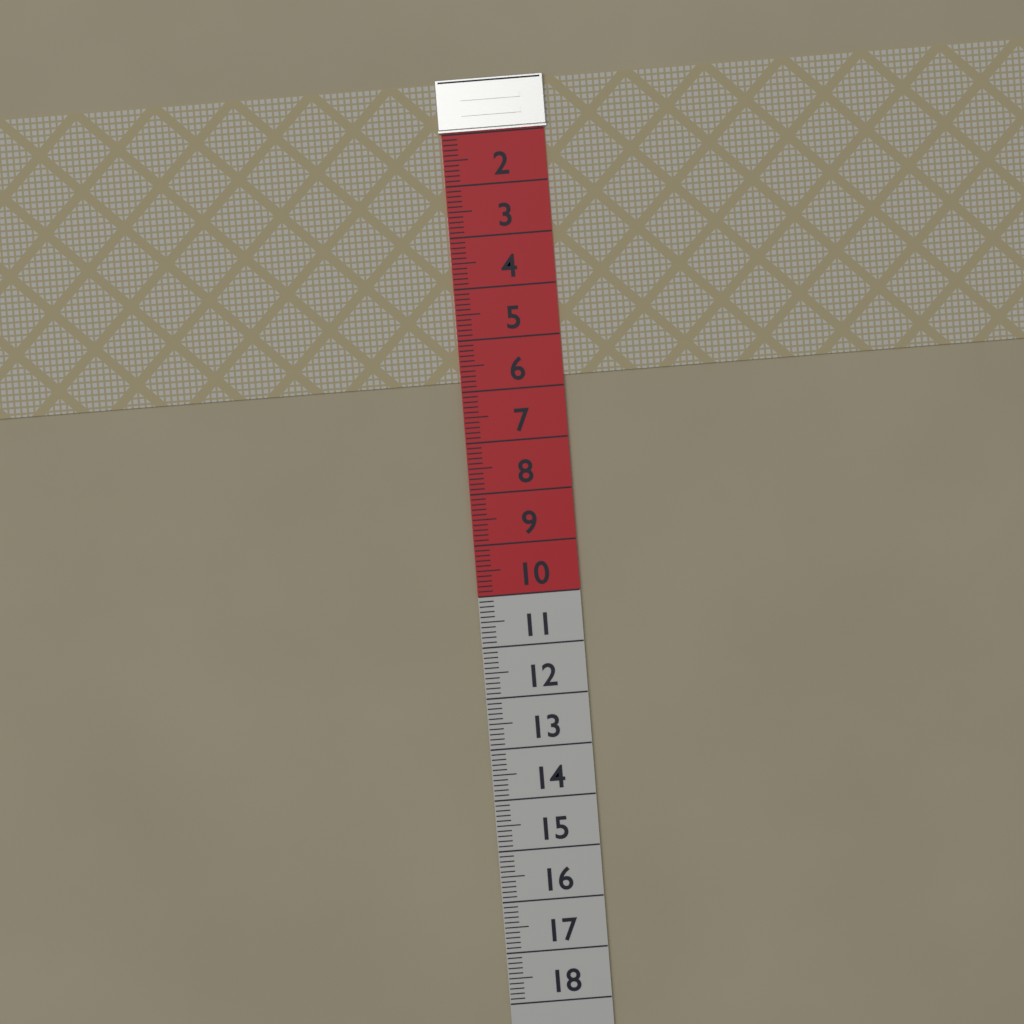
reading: 5.8 (no unit)
